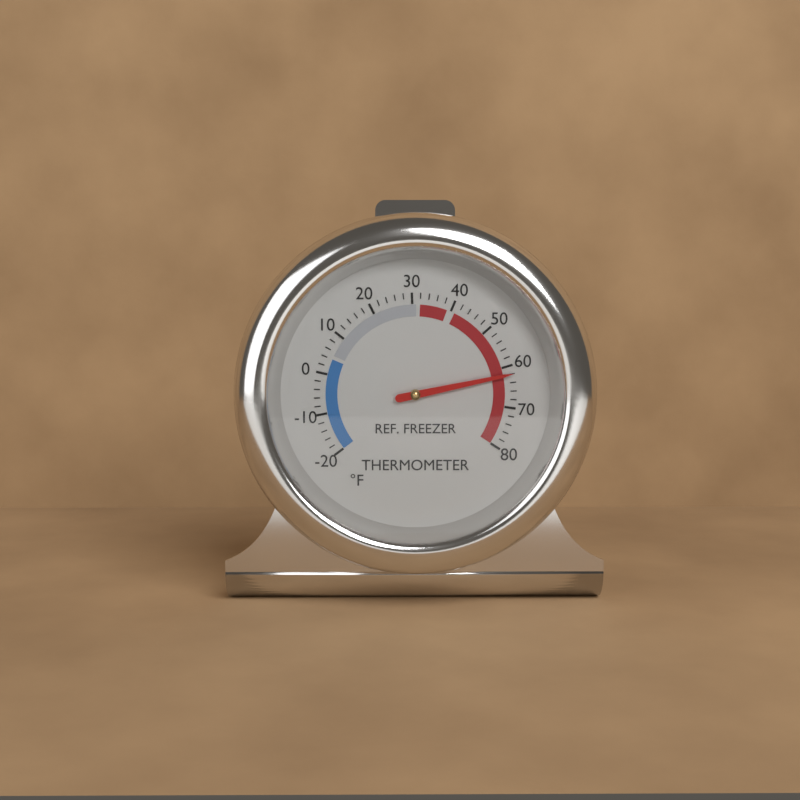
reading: 62 °F
